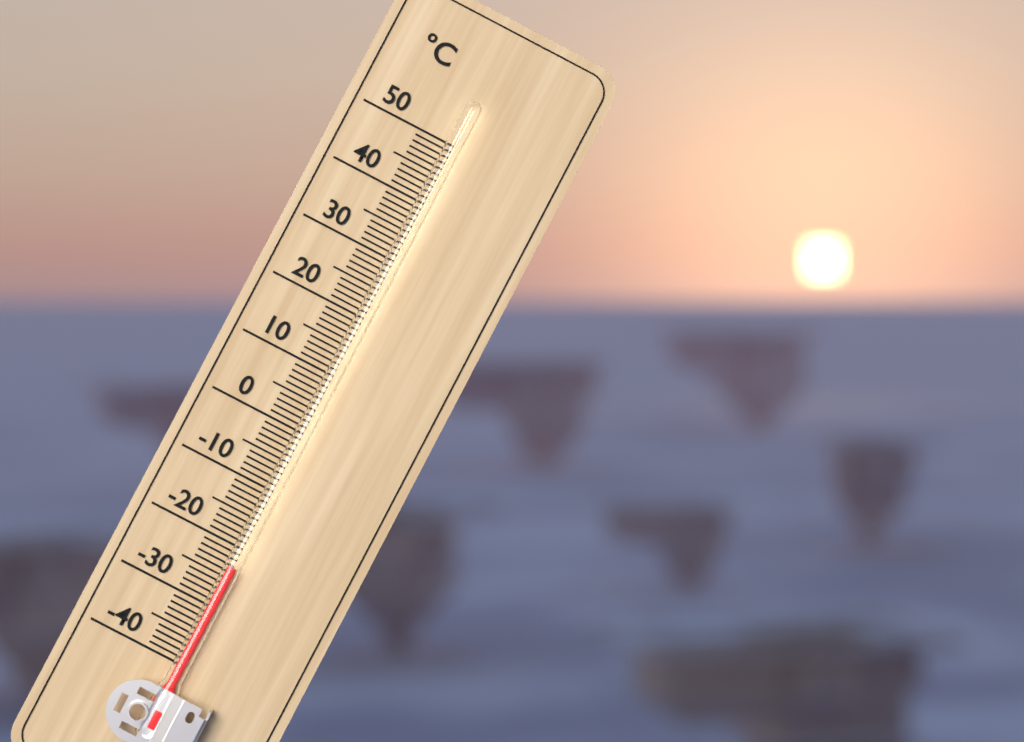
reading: -23 °C
